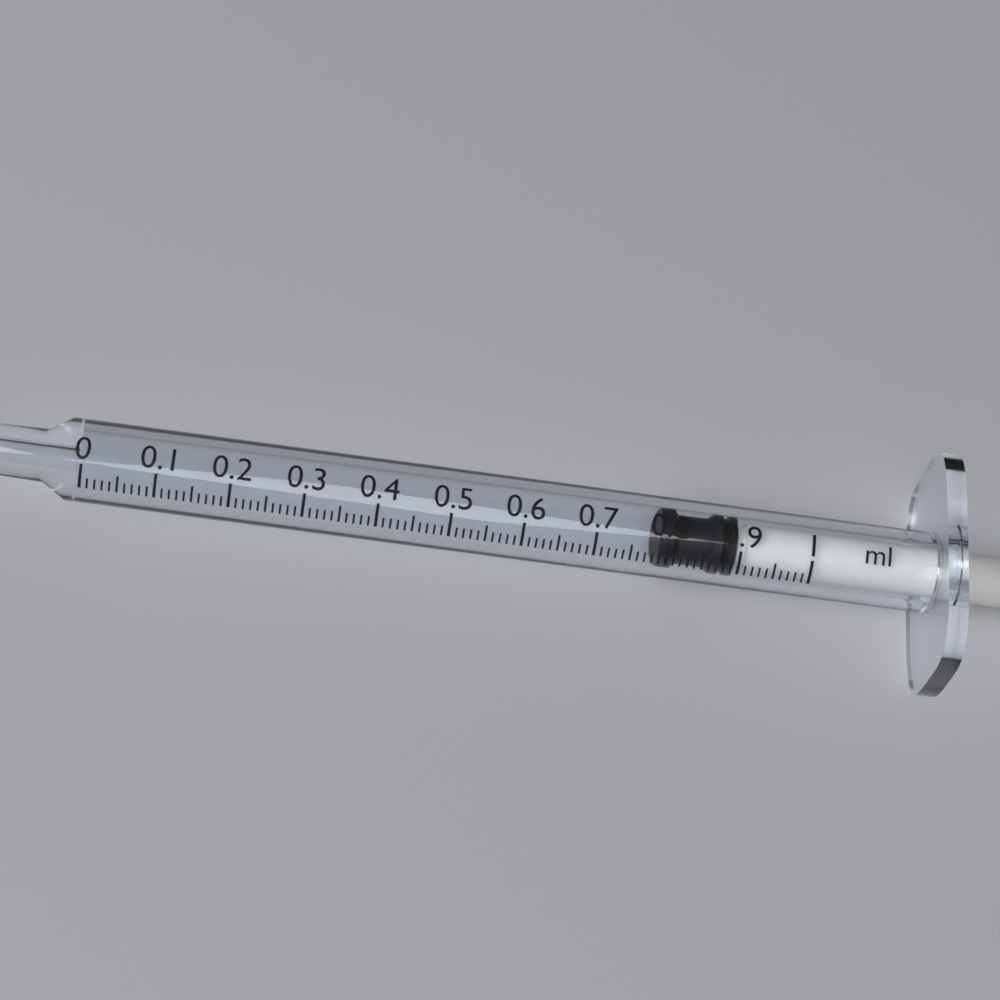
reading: 0.79 ml
